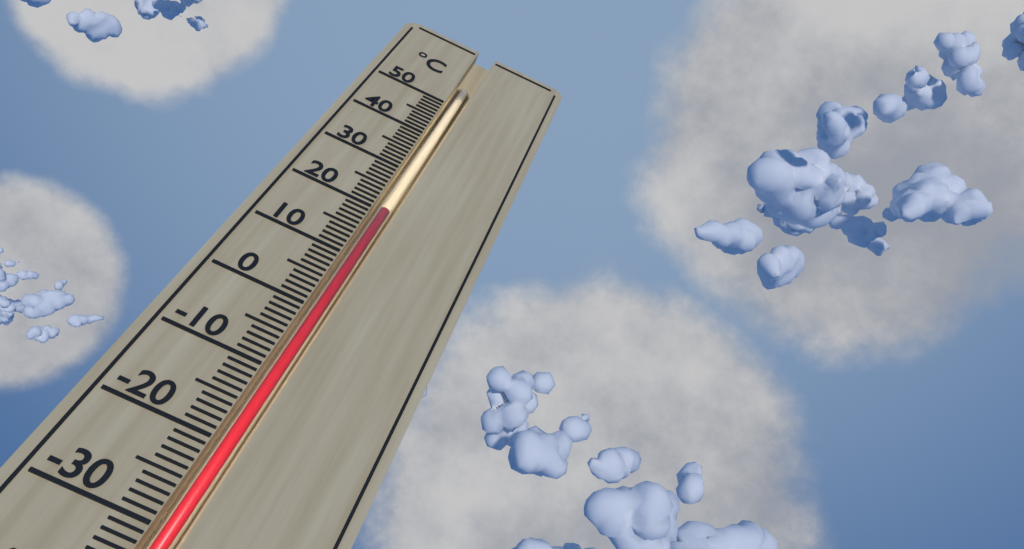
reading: 21 °C
